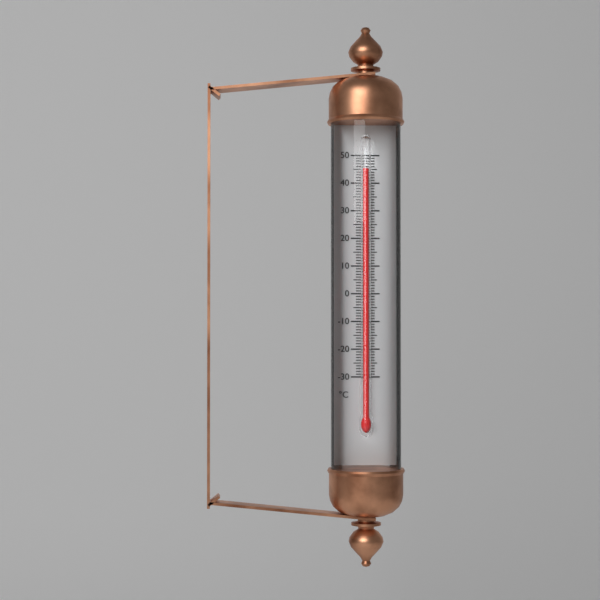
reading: 45 °C
